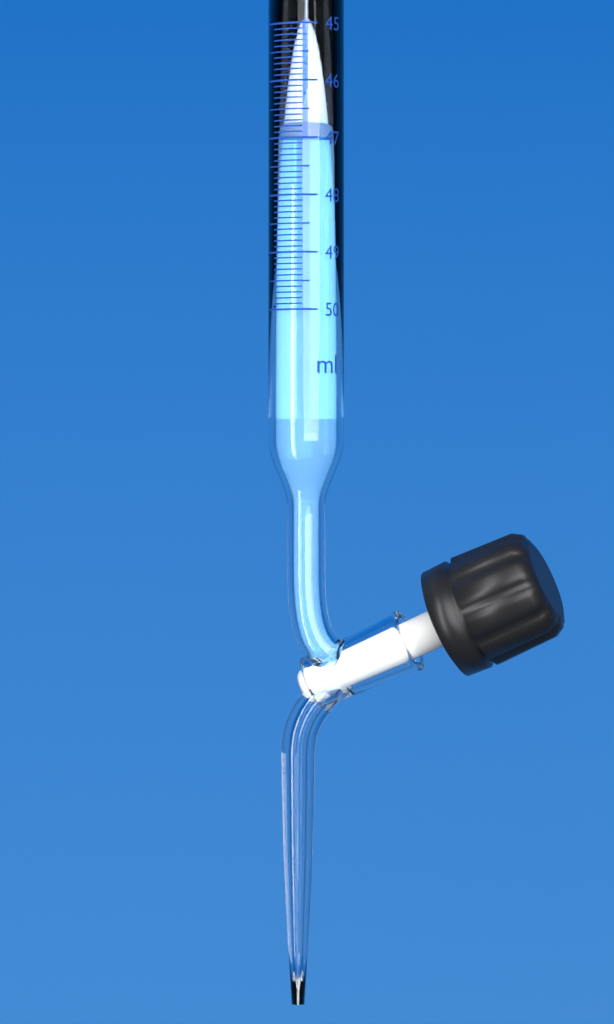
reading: 47.0 ml
